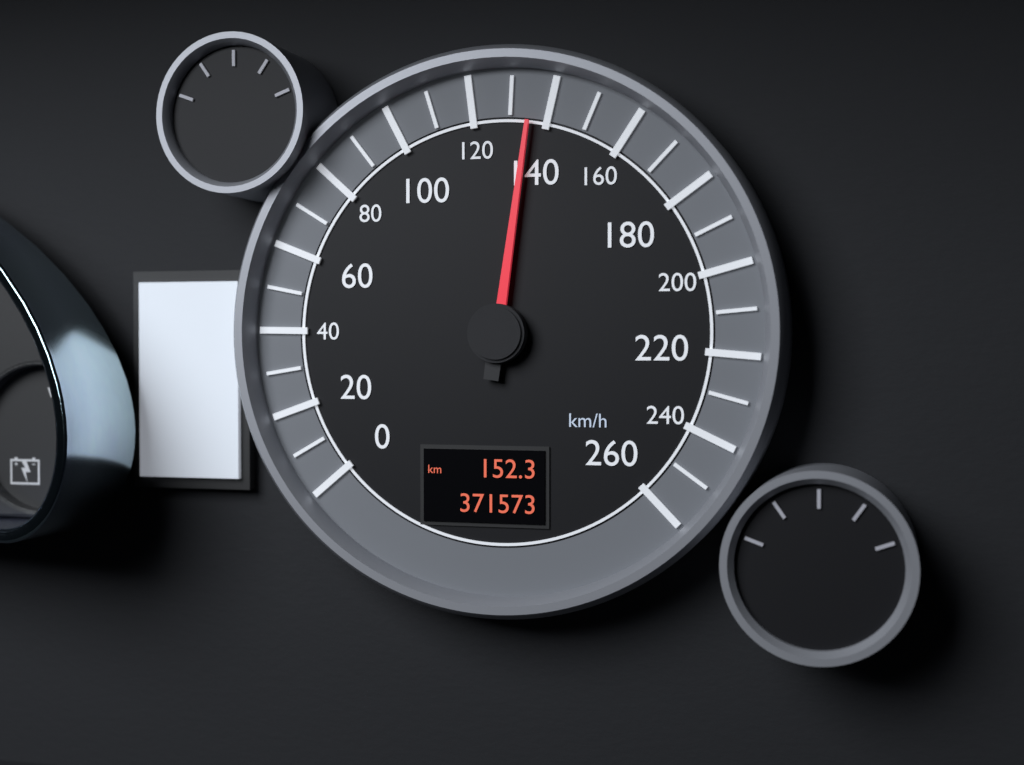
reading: 135 km/h
